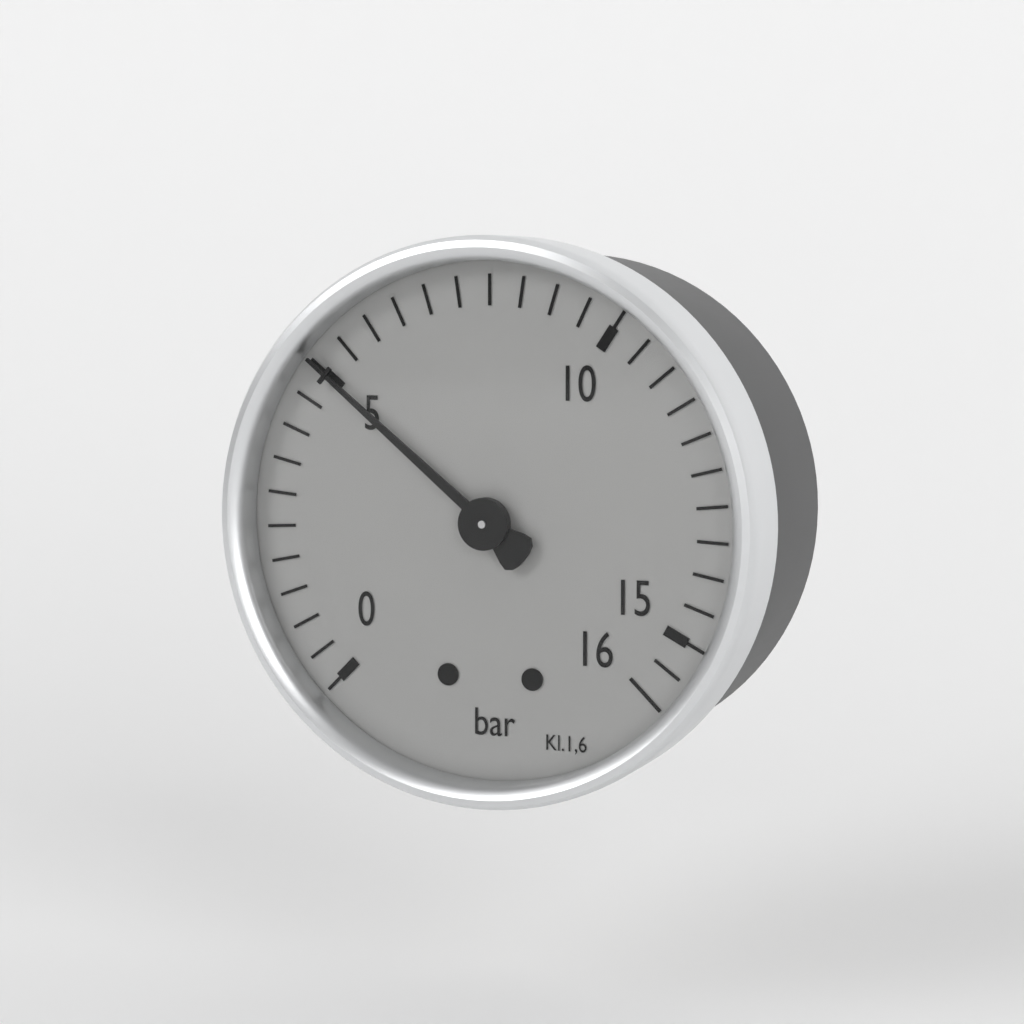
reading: 5.0 bar
